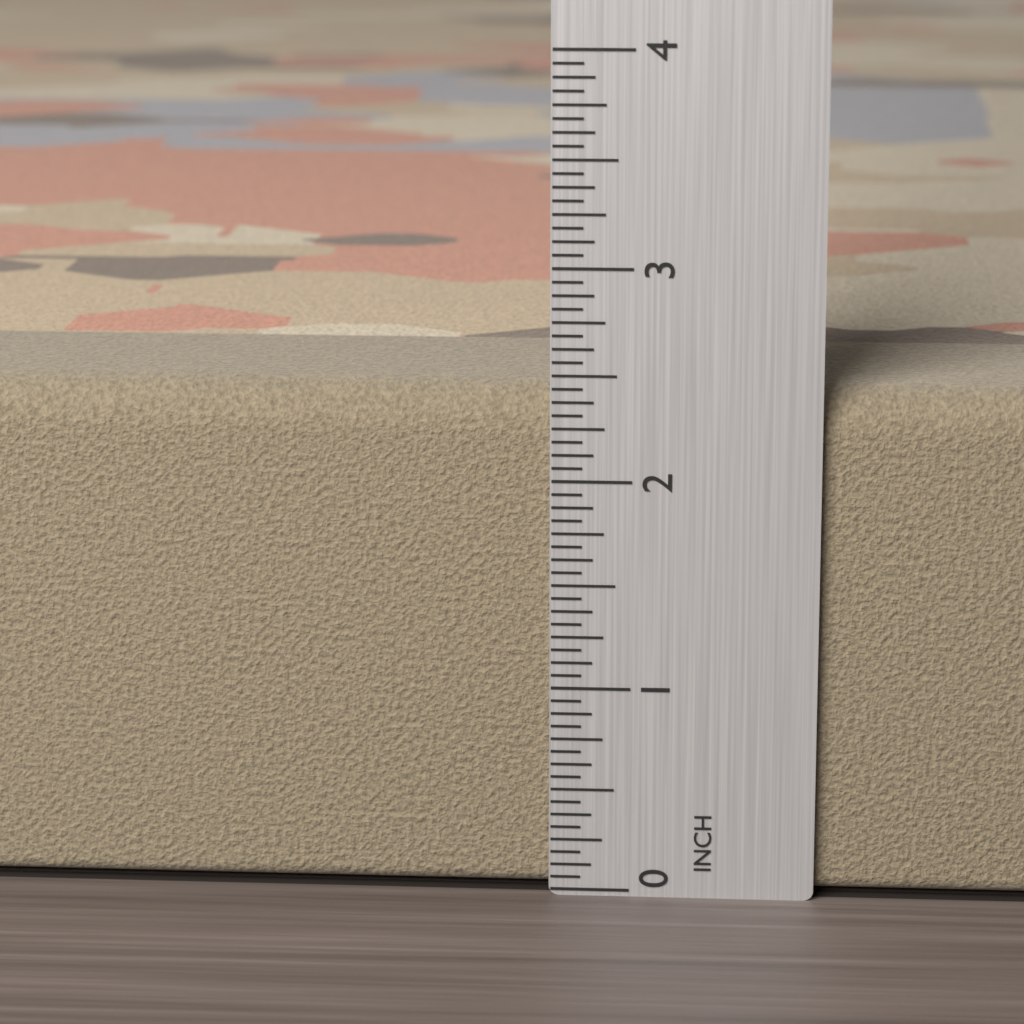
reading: 2.4375 in
